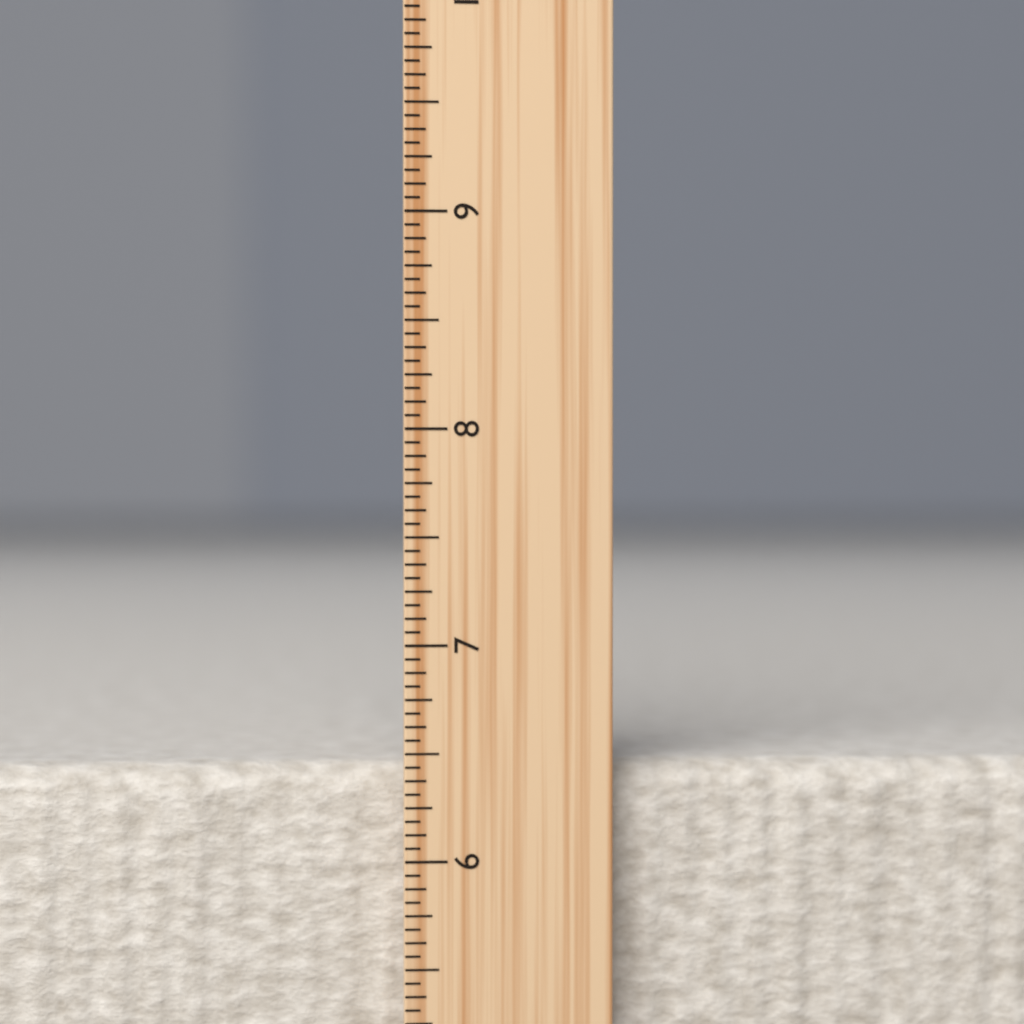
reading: 6.4375 inch
